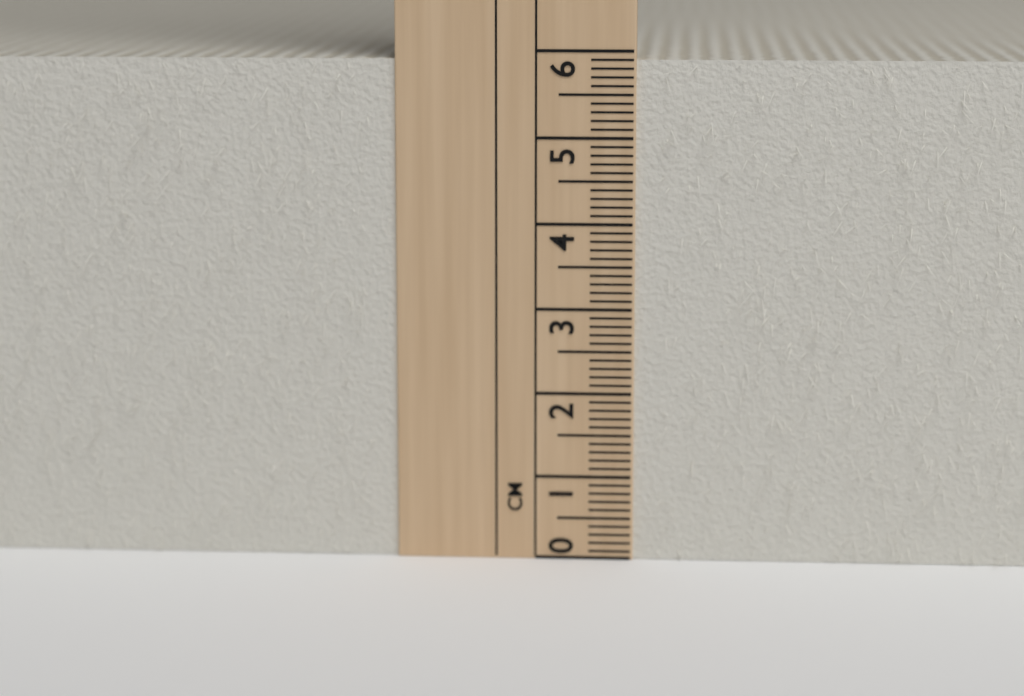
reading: 5.9 cm
